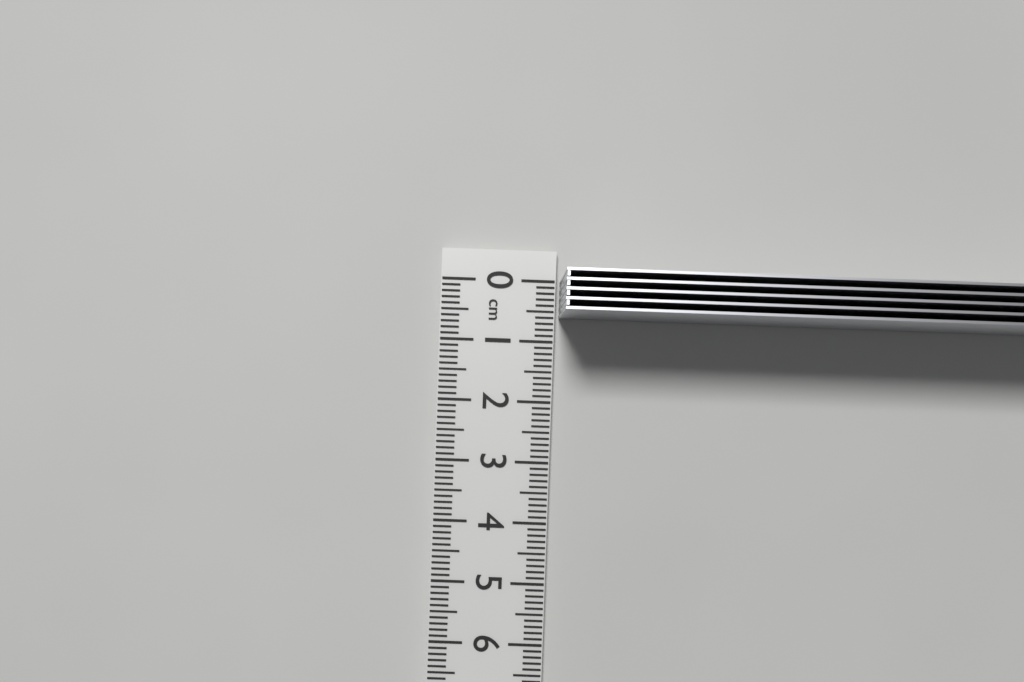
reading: 0.6 cm
